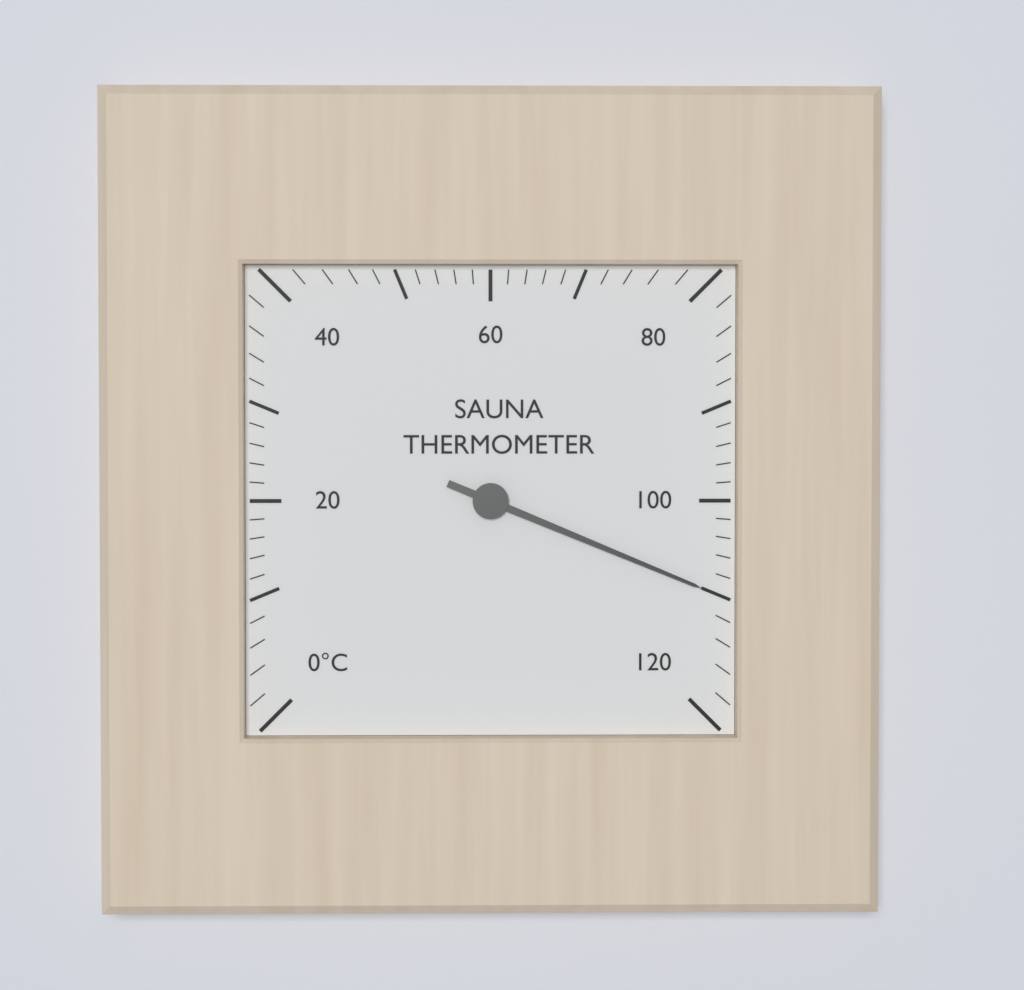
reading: 110 °C
